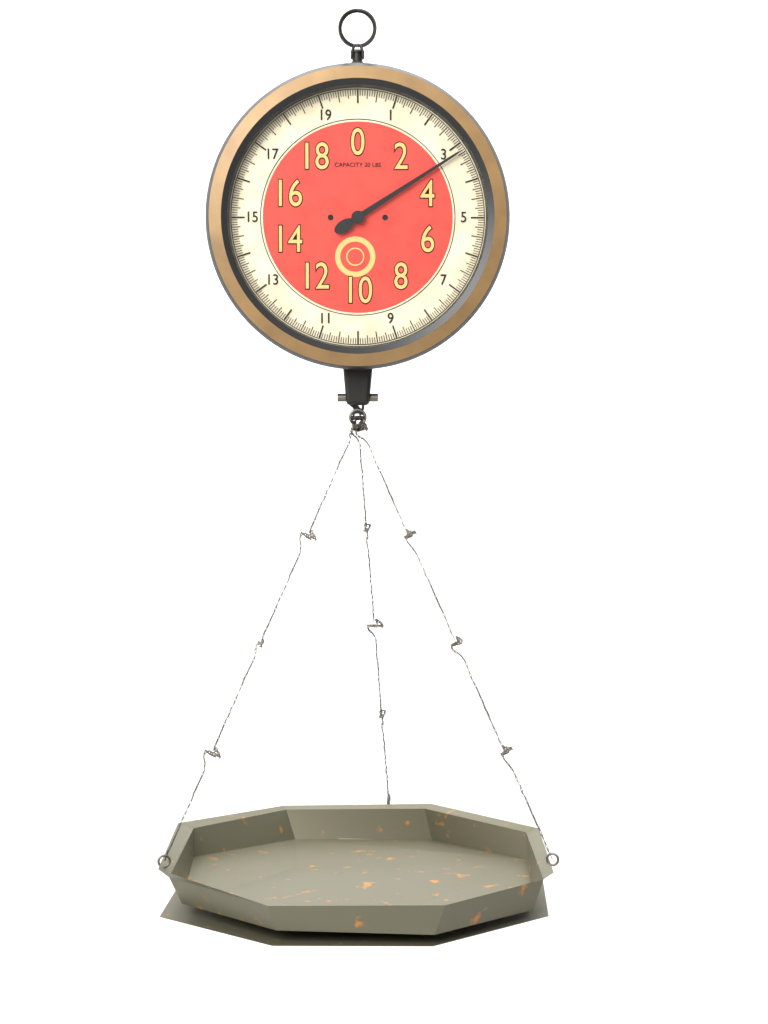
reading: 3.1875 lbs
